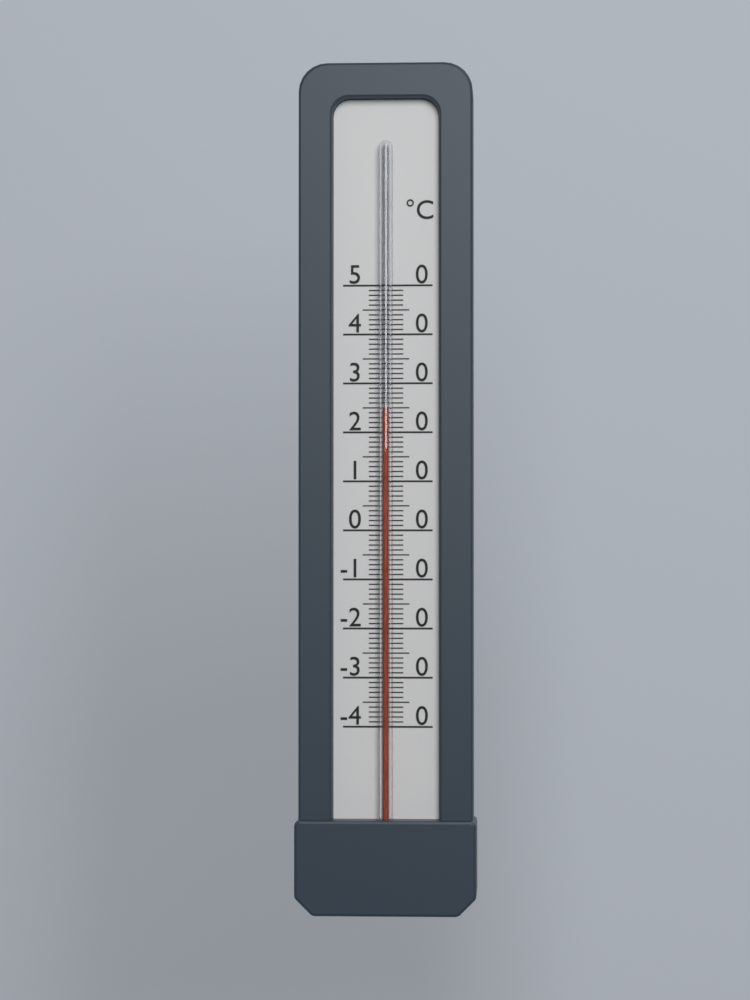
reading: 25 °C
